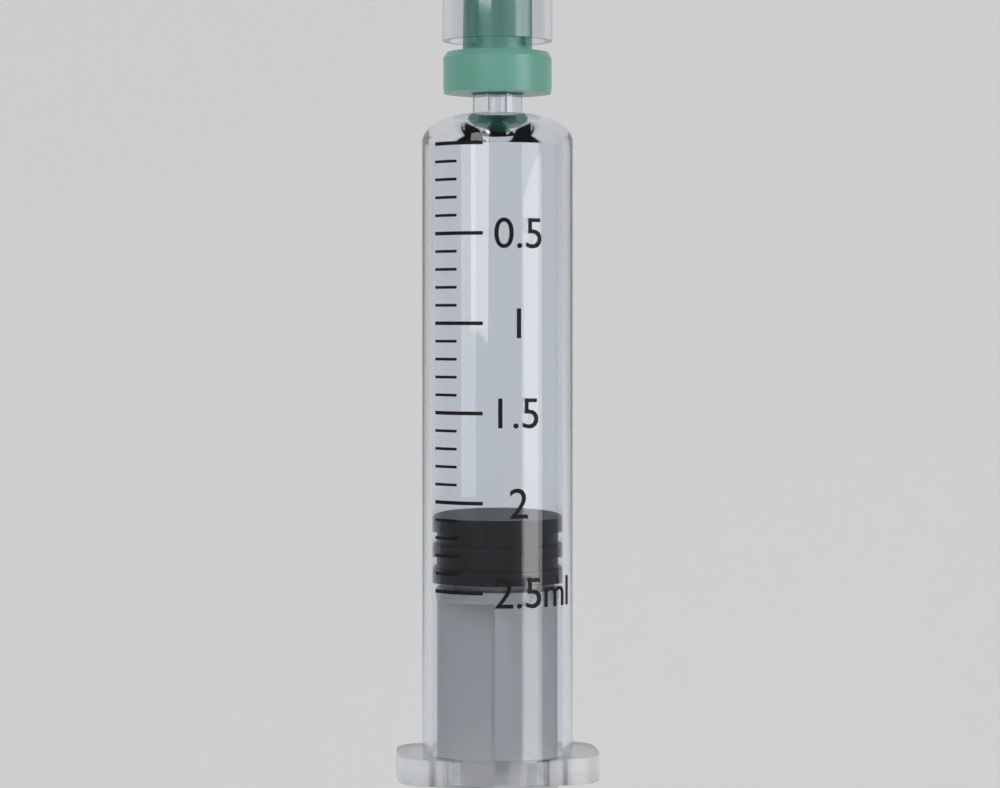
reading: 2.1 ml
